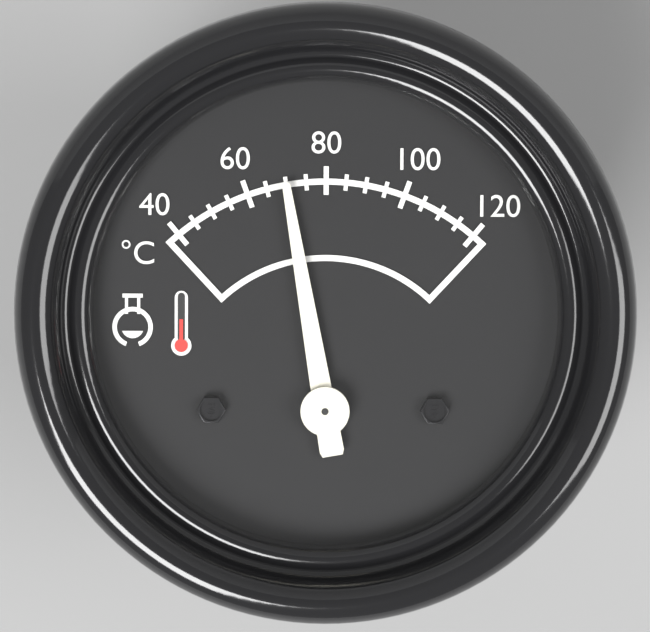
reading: 70 °C
